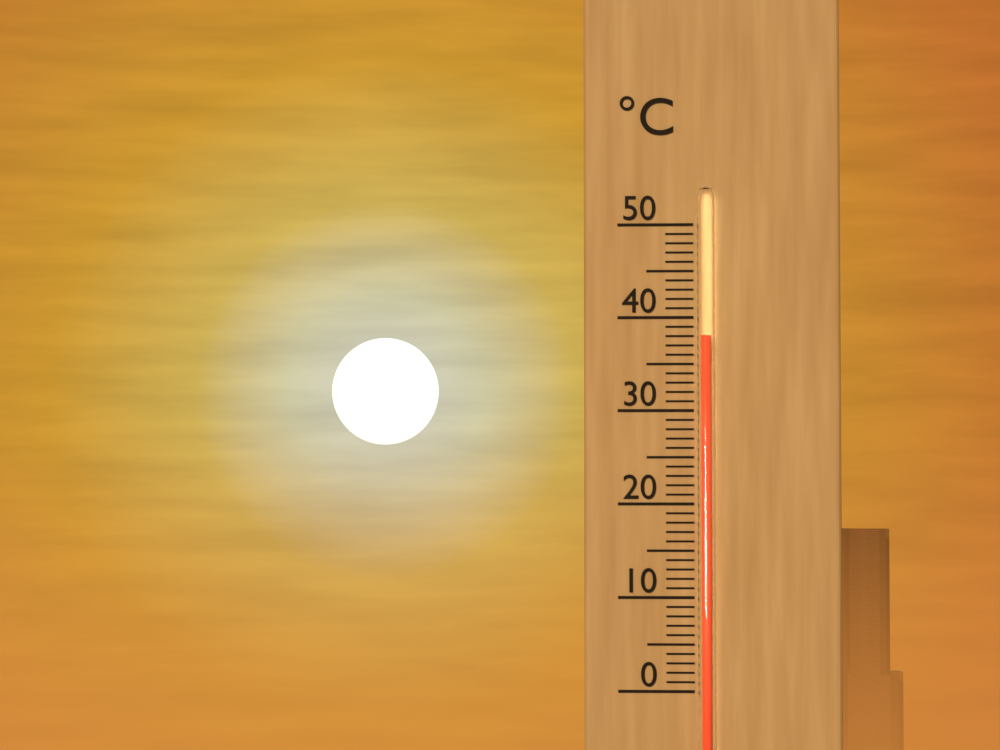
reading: 38 °C
